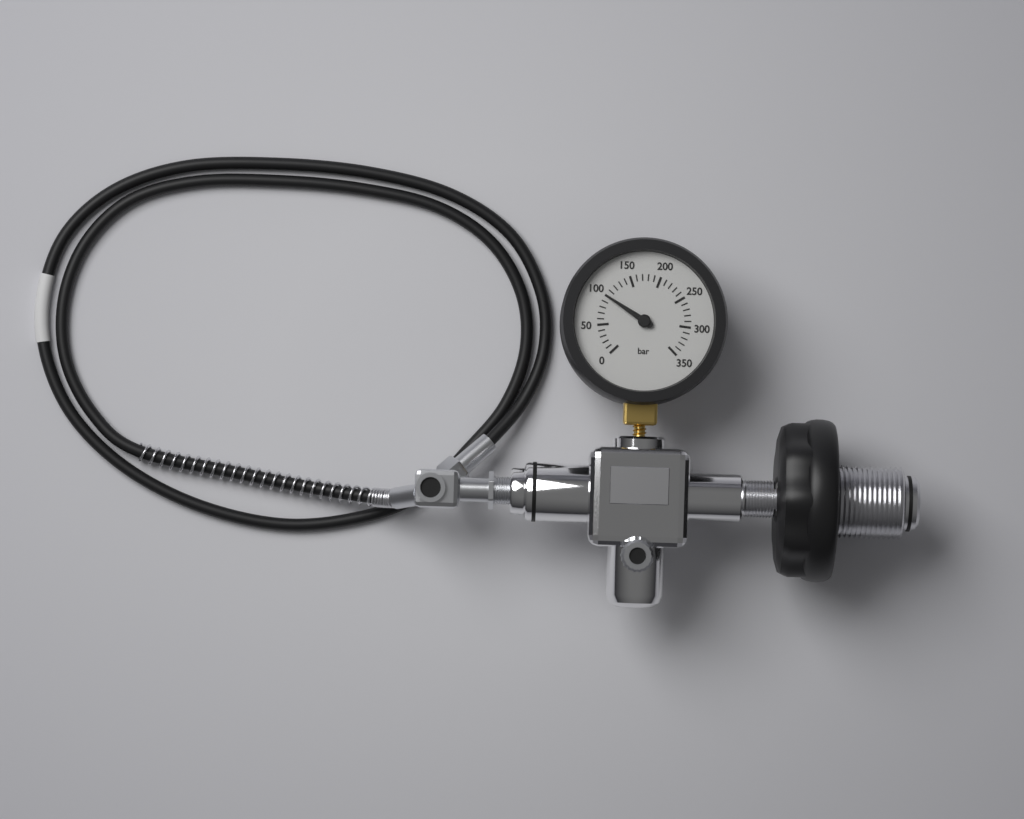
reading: 100 bar
